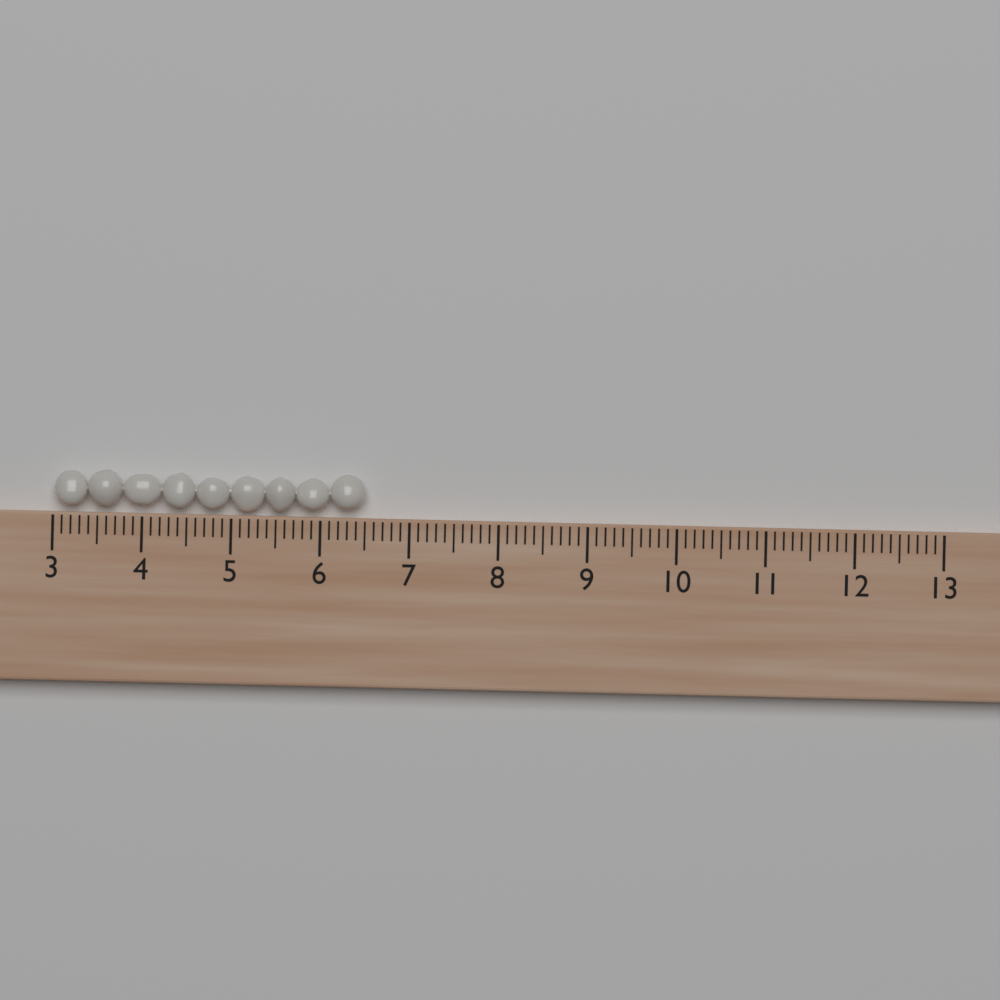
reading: 6.5 (no unit)
